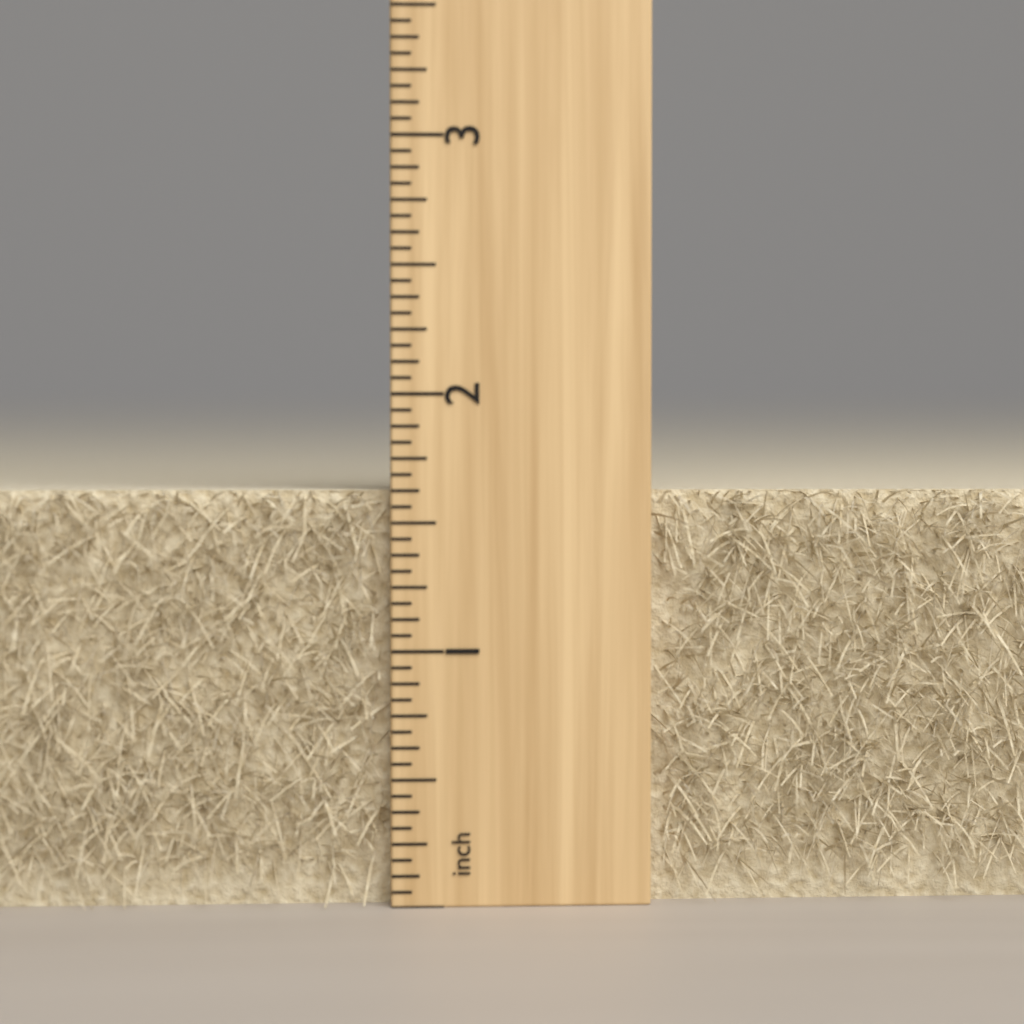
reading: 1.6250 inch
